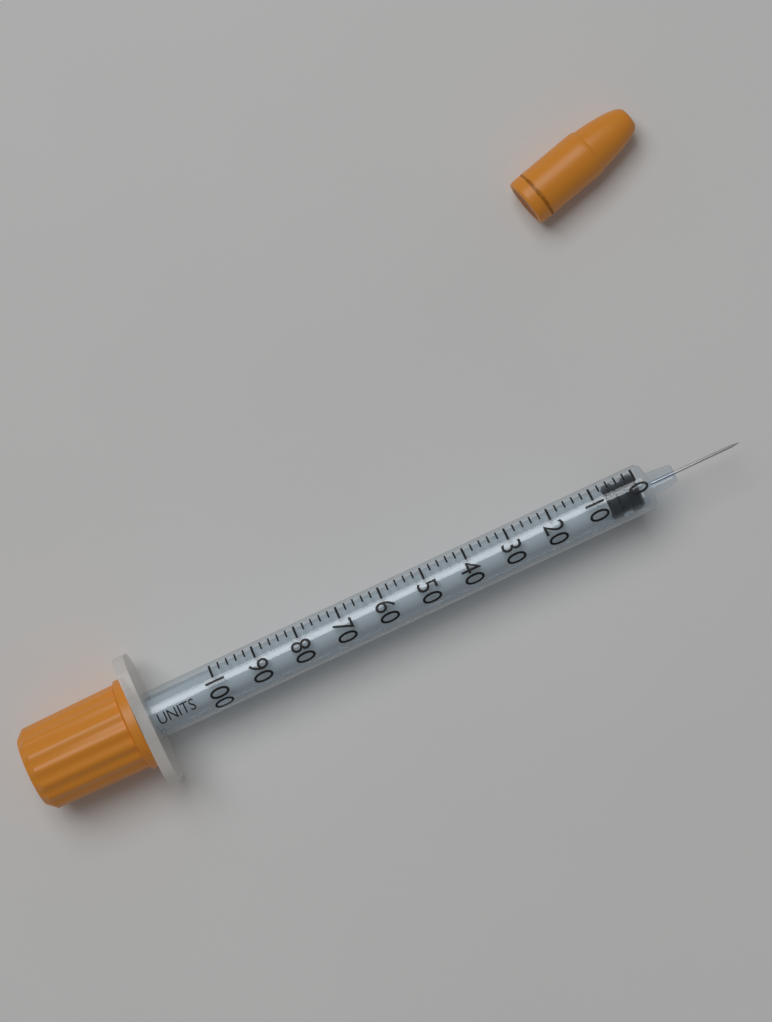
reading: 0 units
